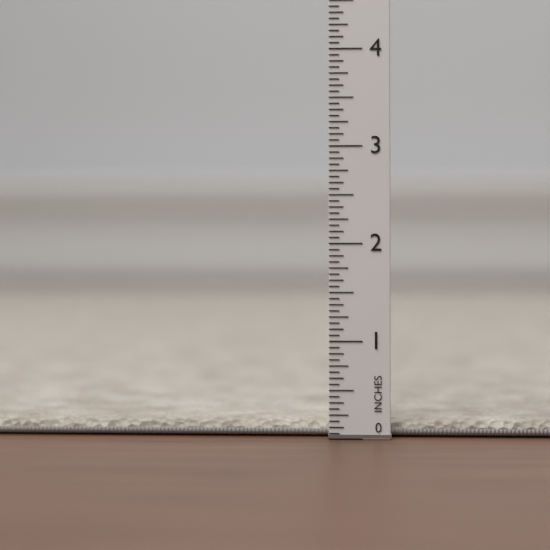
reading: 0.1875 in
